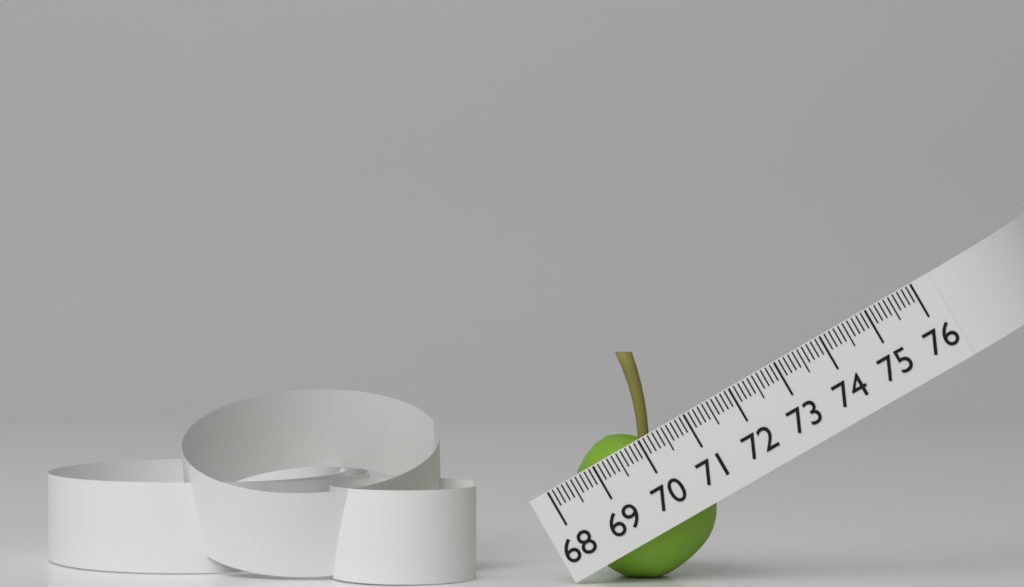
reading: 70.9 (no unit)
